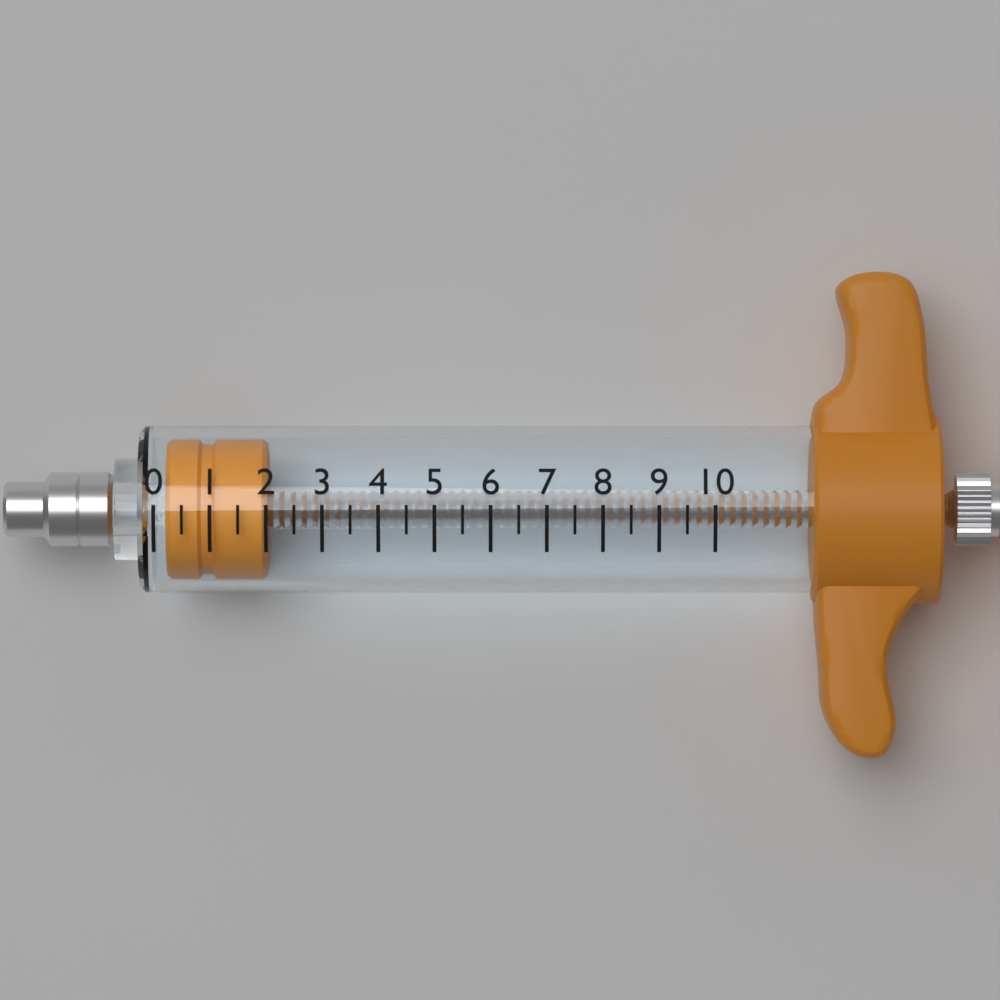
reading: 0.2 (no unit)
